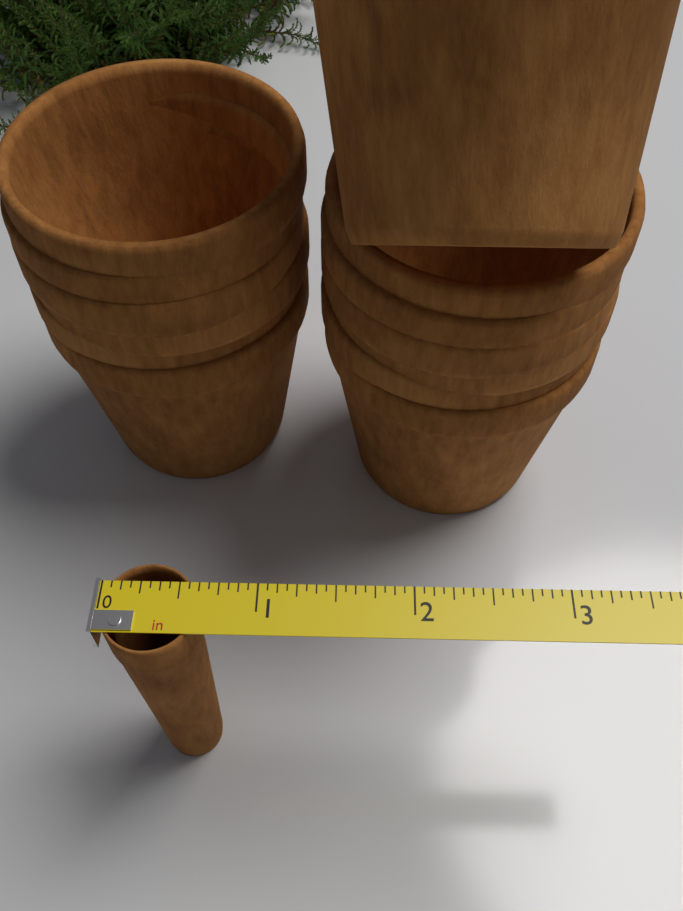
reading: 0.6250 in
